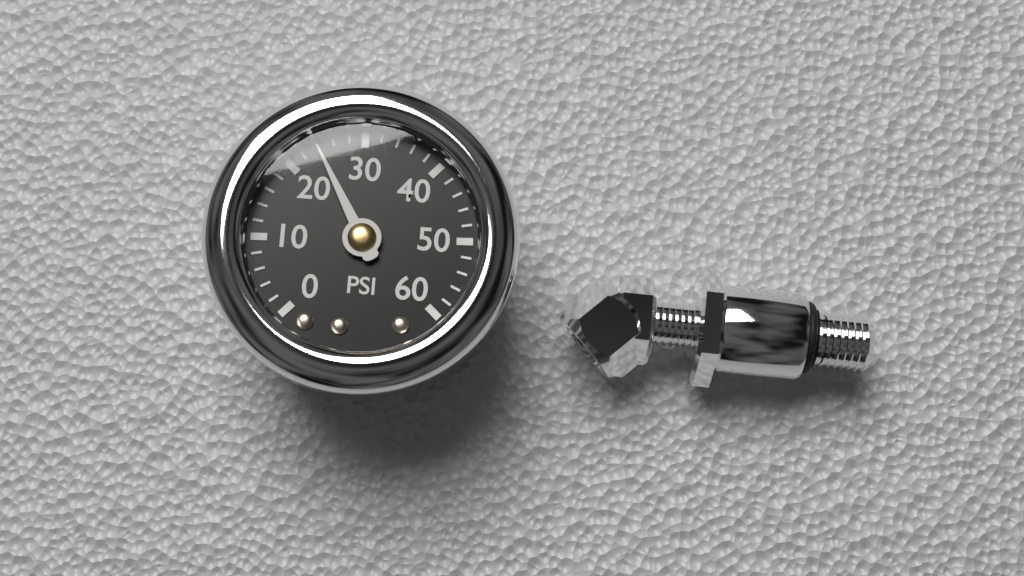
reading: 24 psi
